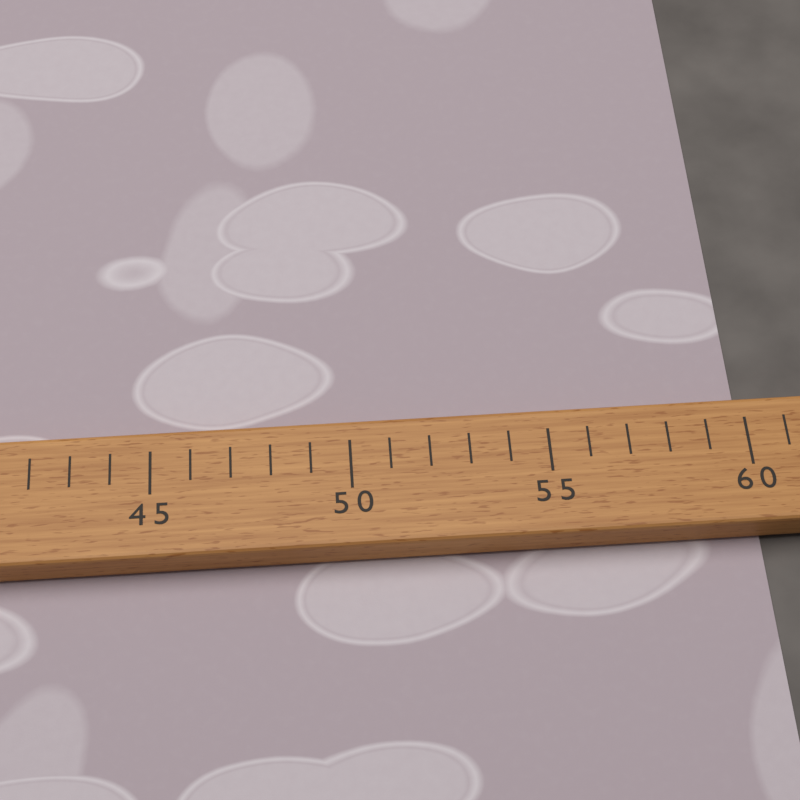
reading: 60 (no unit)
